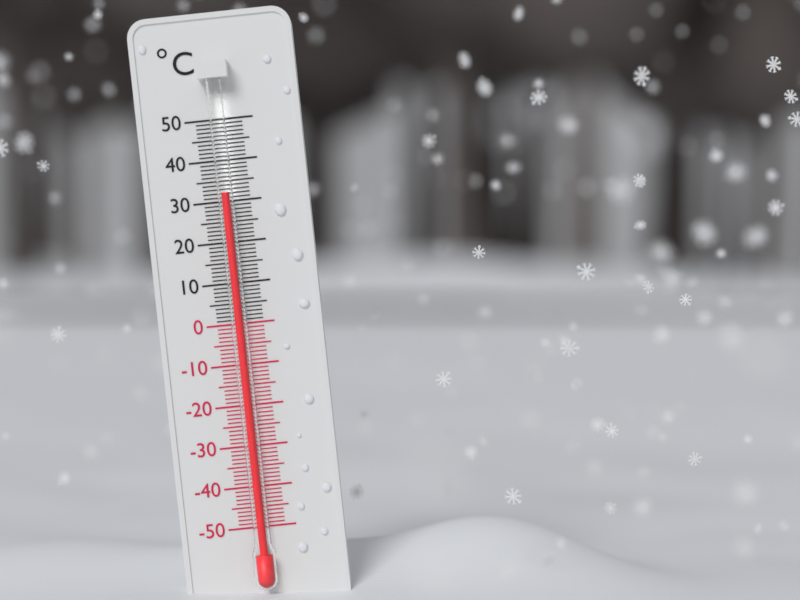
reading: 32 °C
